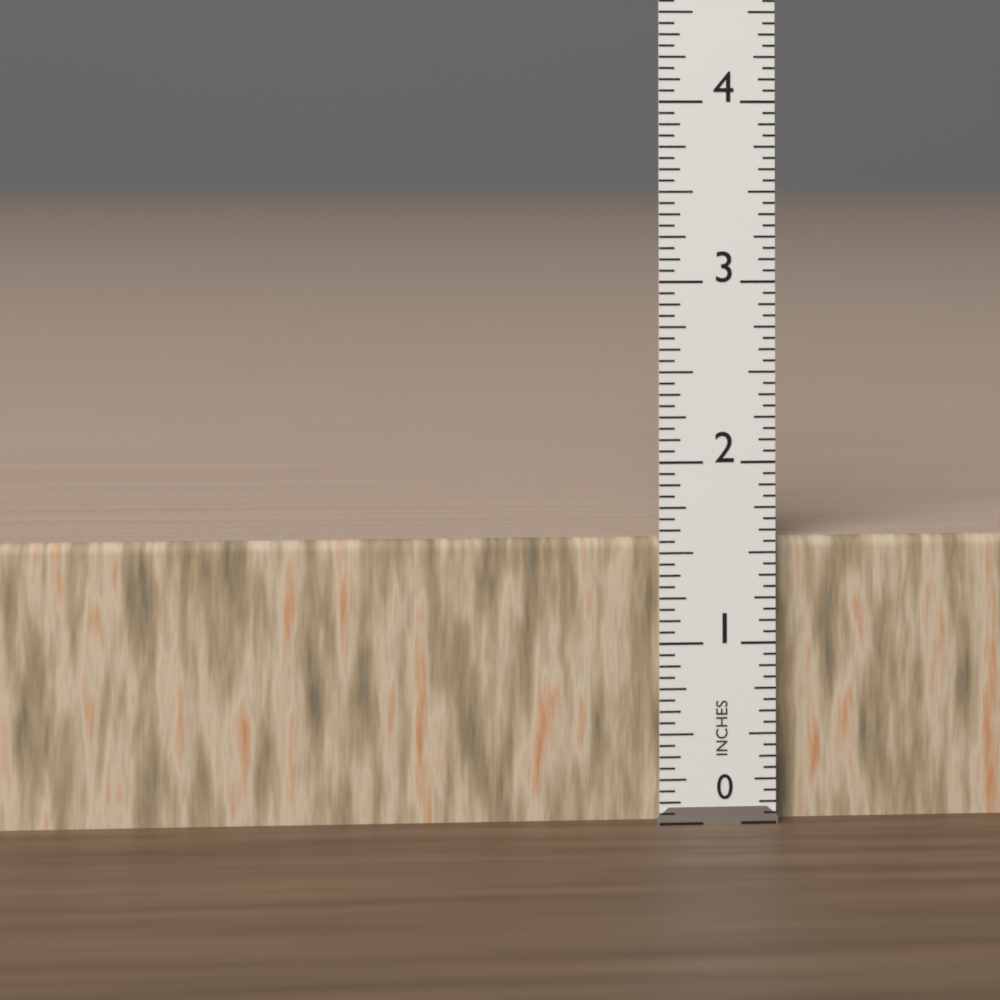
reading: 1.5625 in
